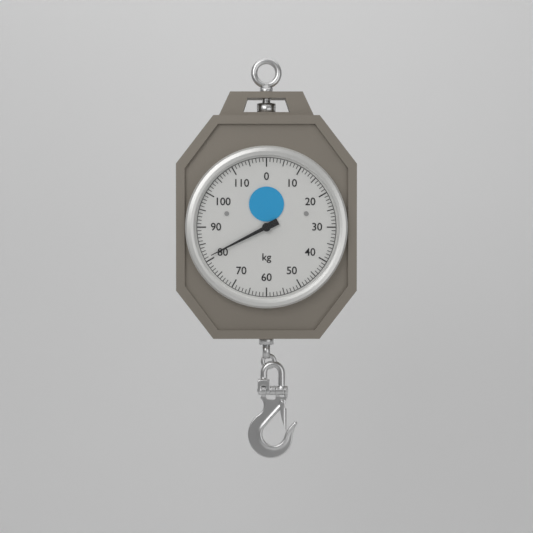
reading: 81 kg
